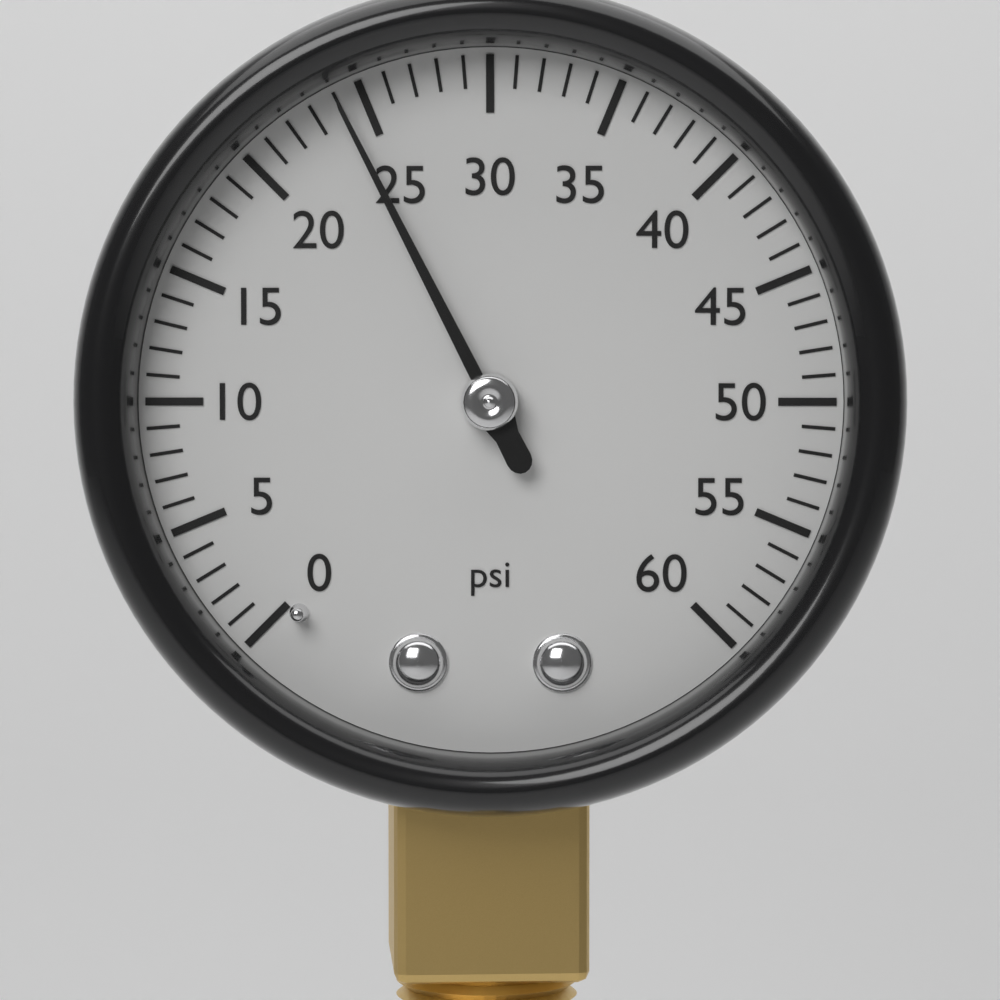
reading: 24 psi
